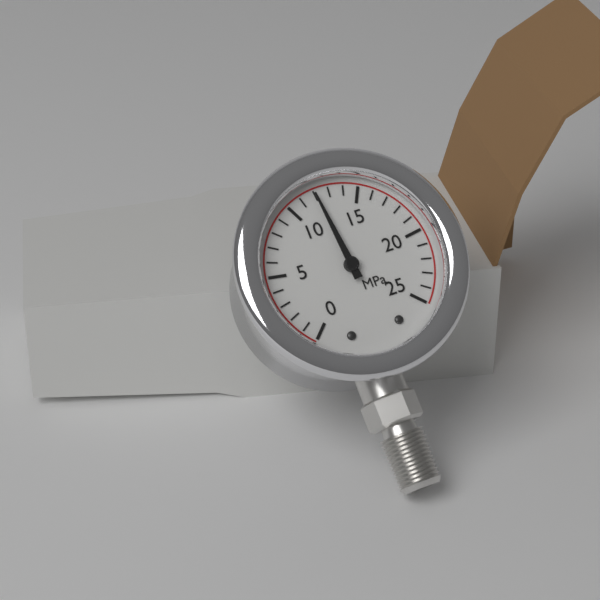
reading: 12 MPa
